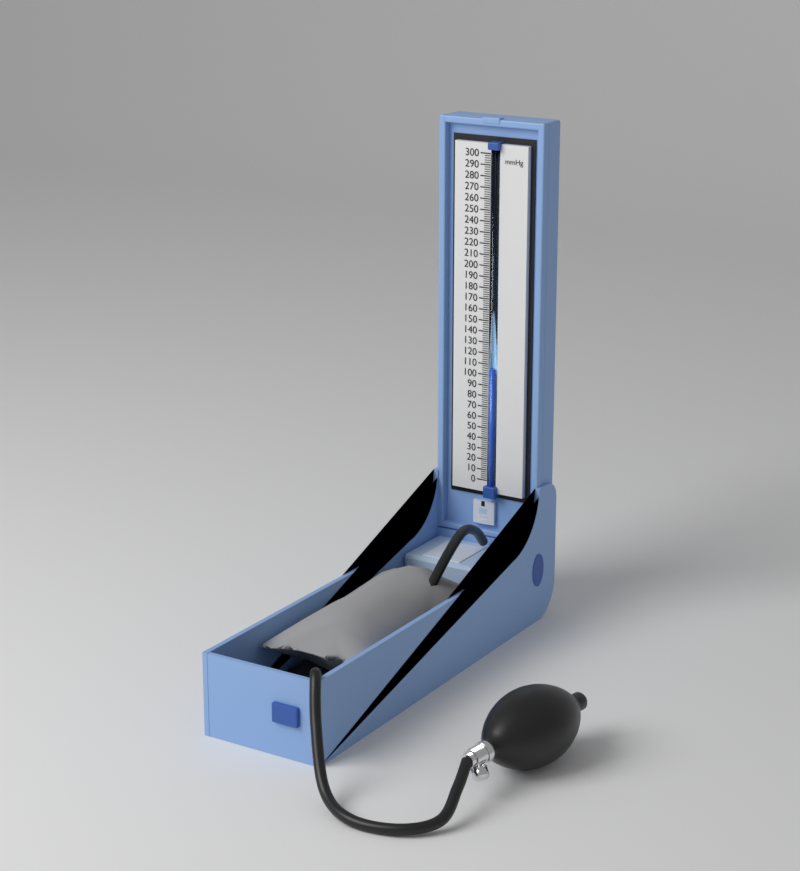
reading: 106 mmHg
